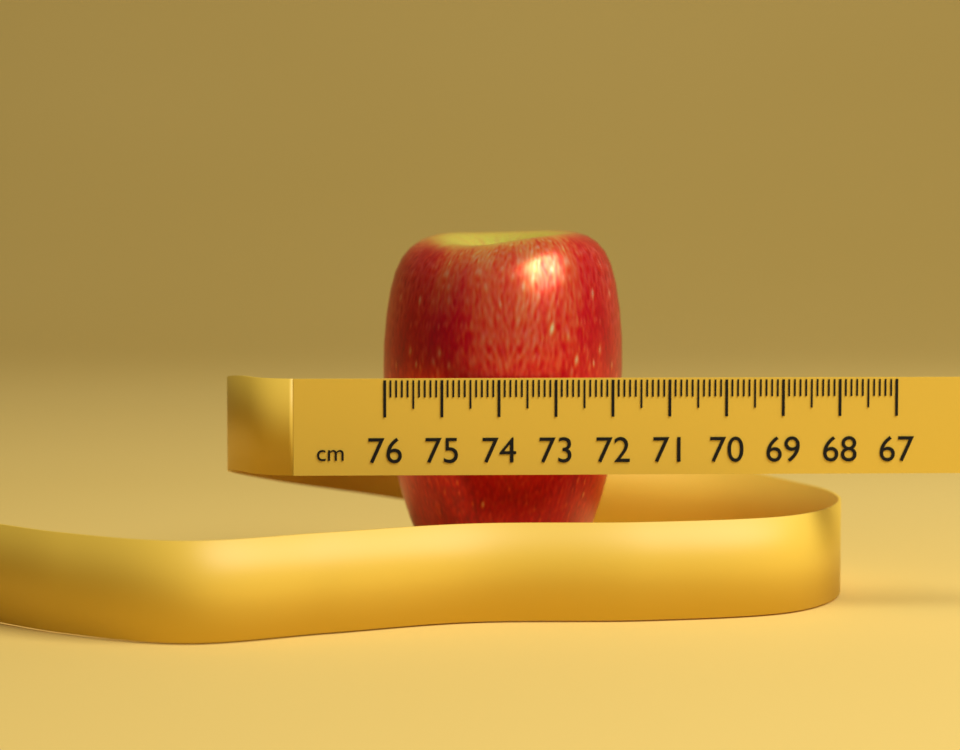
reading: 71.6 cm
